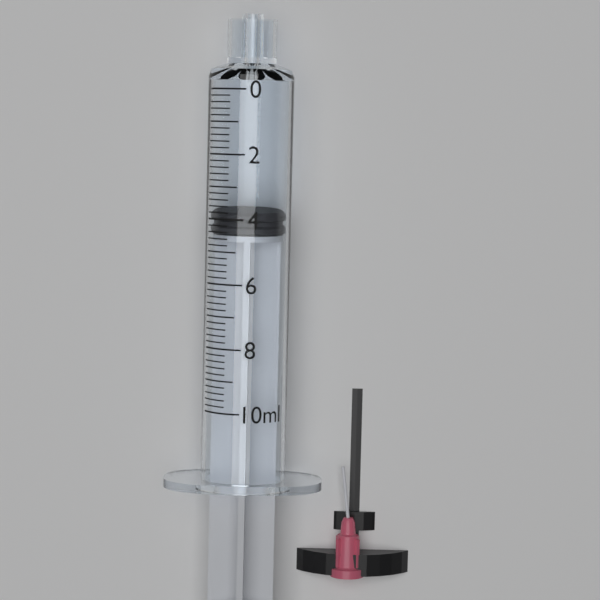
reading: 3.8 ml
